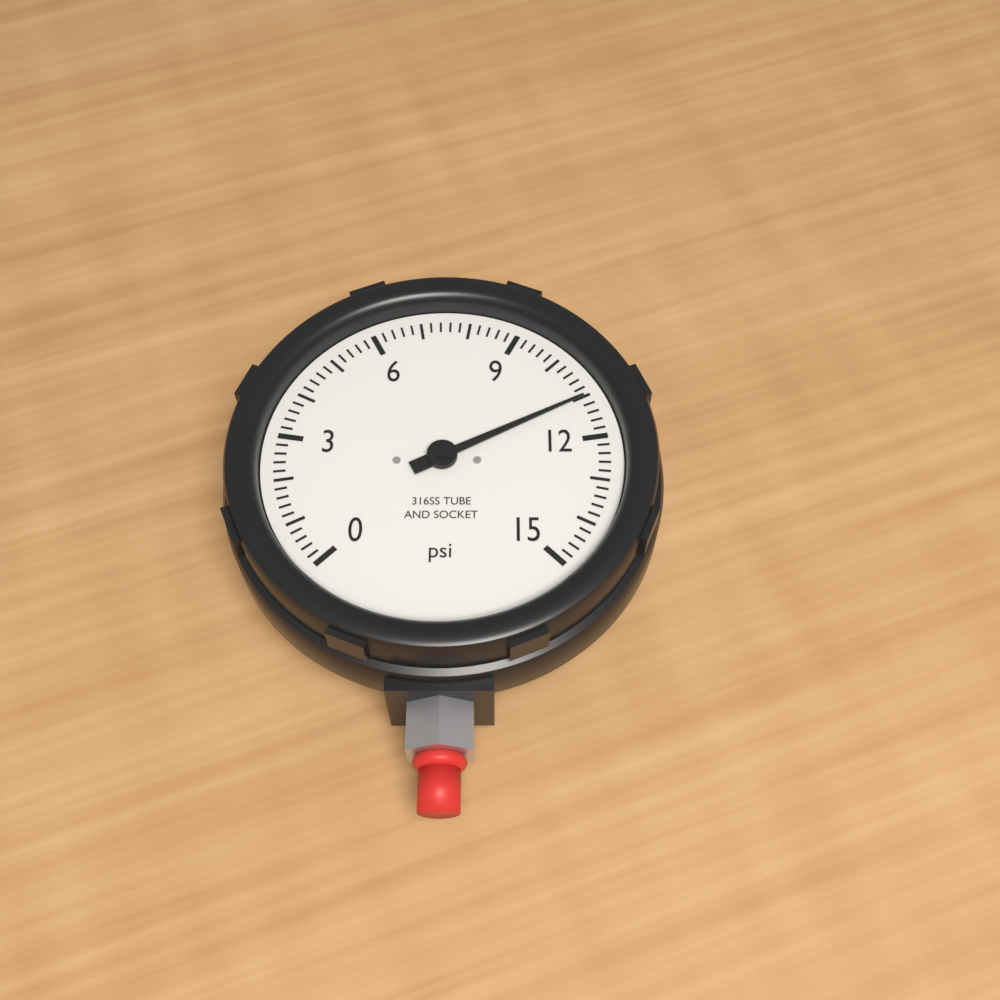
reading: 11.0 psi
